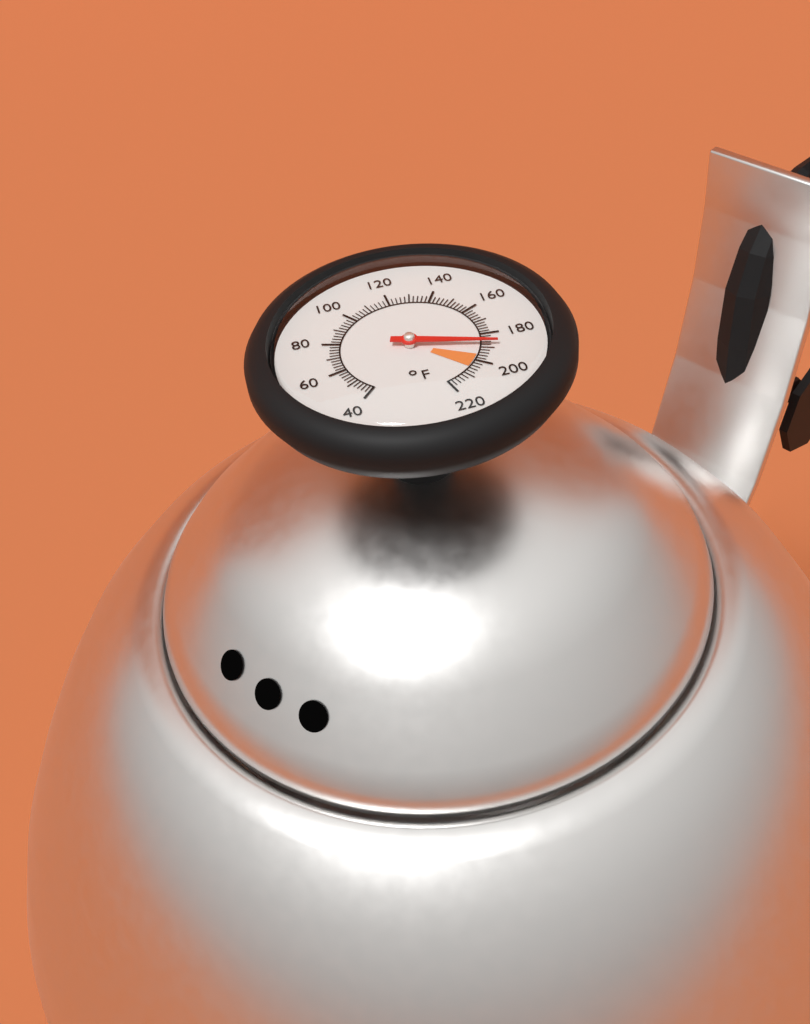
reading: 188 °F
